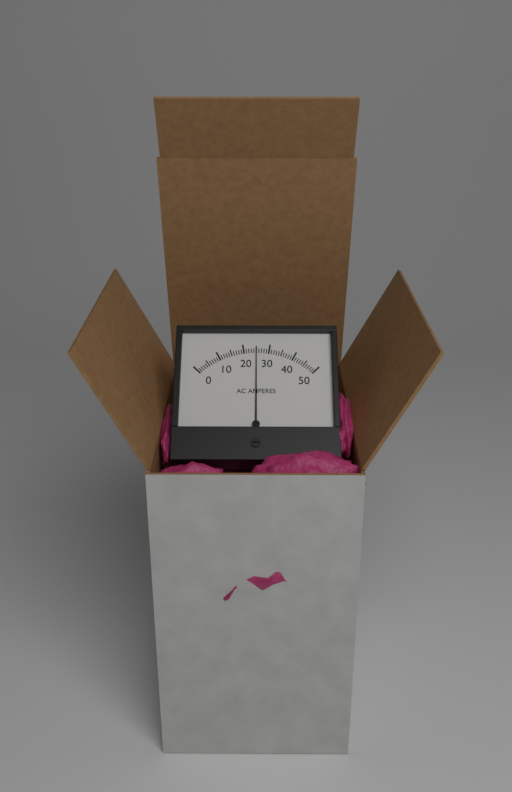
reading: 25 A
